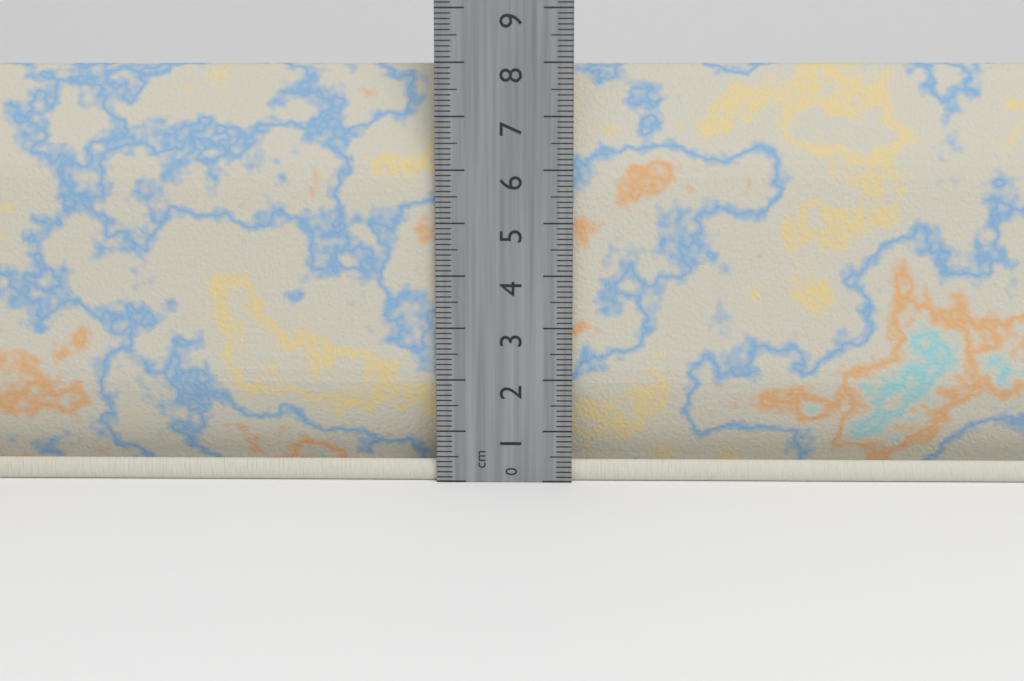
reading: 8.0 cm
